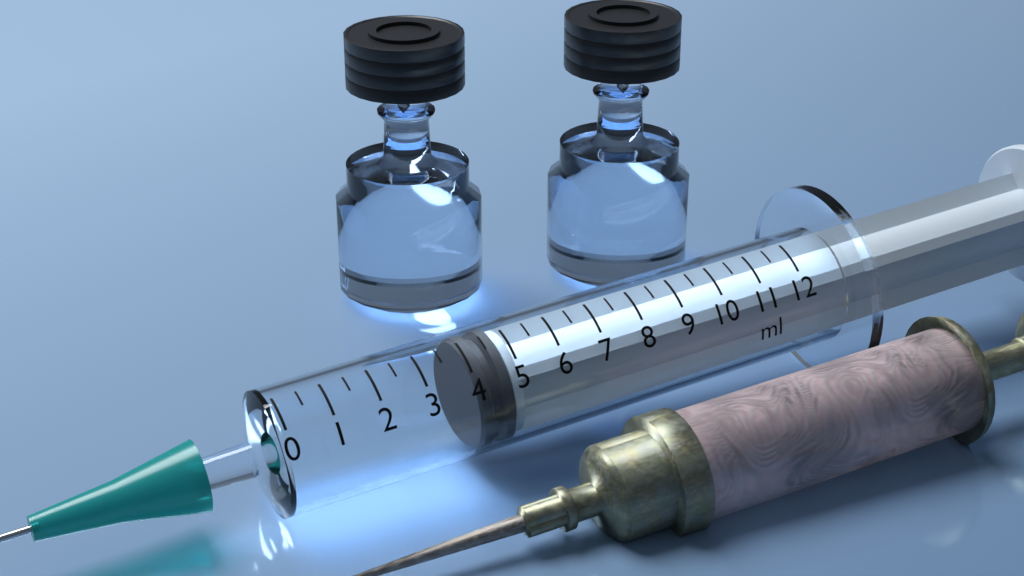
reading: 4.0 ml
